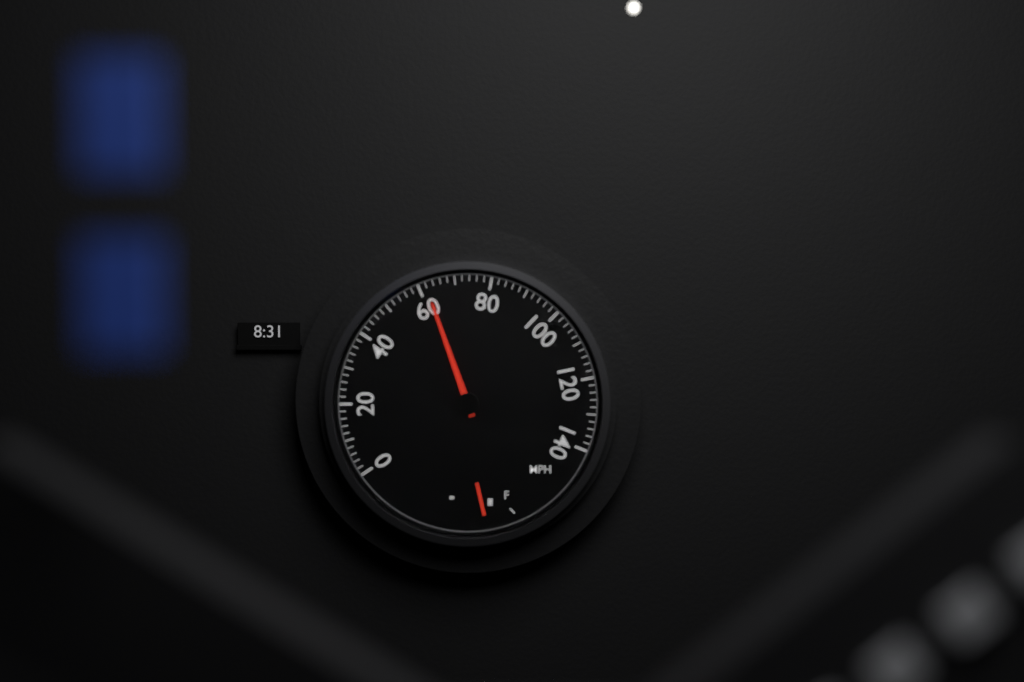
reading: 62 mph
